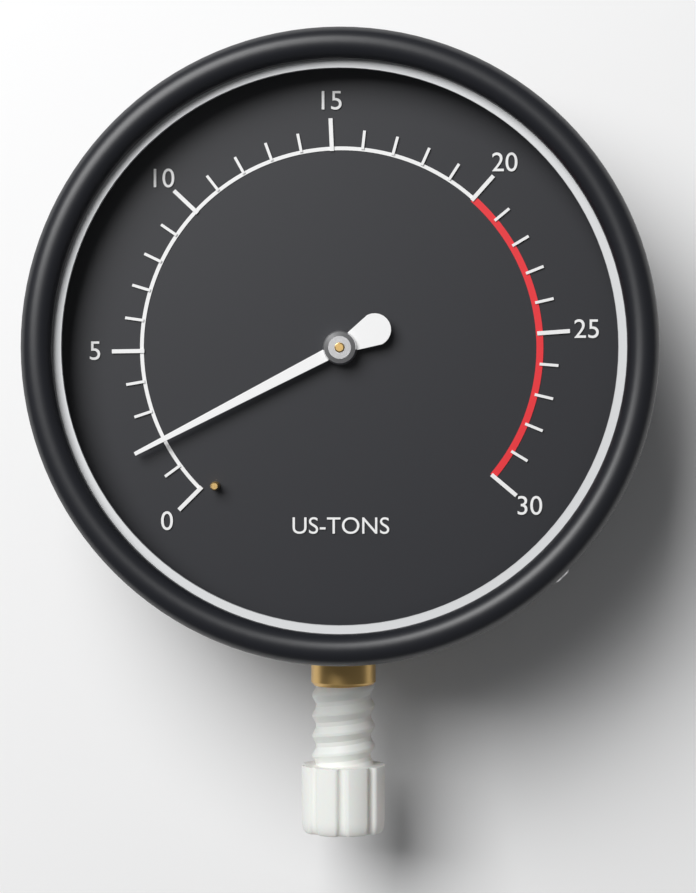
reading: 2 US-TONS
